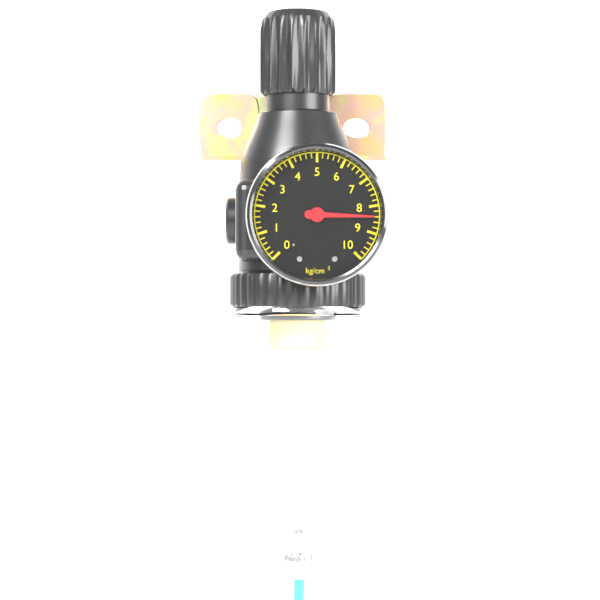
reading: 8.4 kg/cm²
